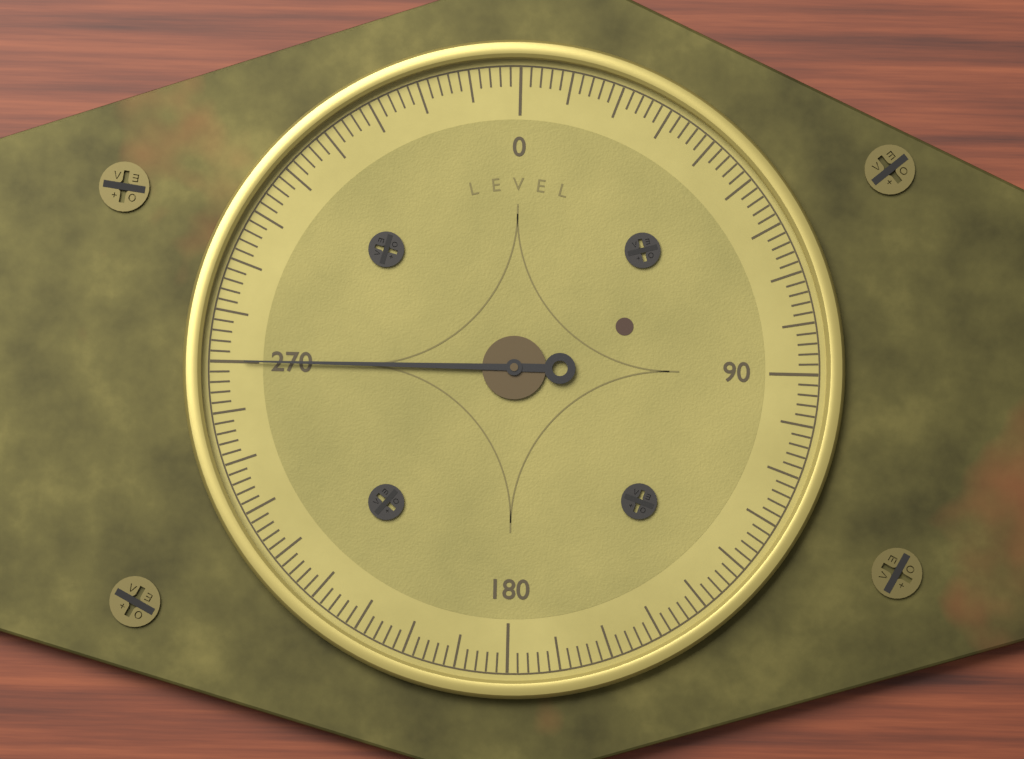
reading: 270 (no unit)
